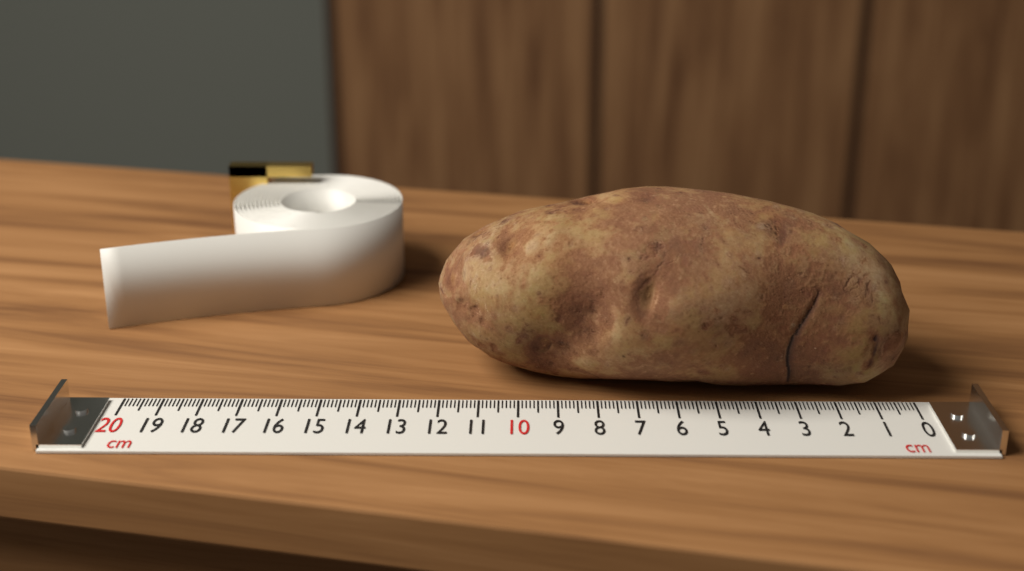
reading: 12.1 cm
